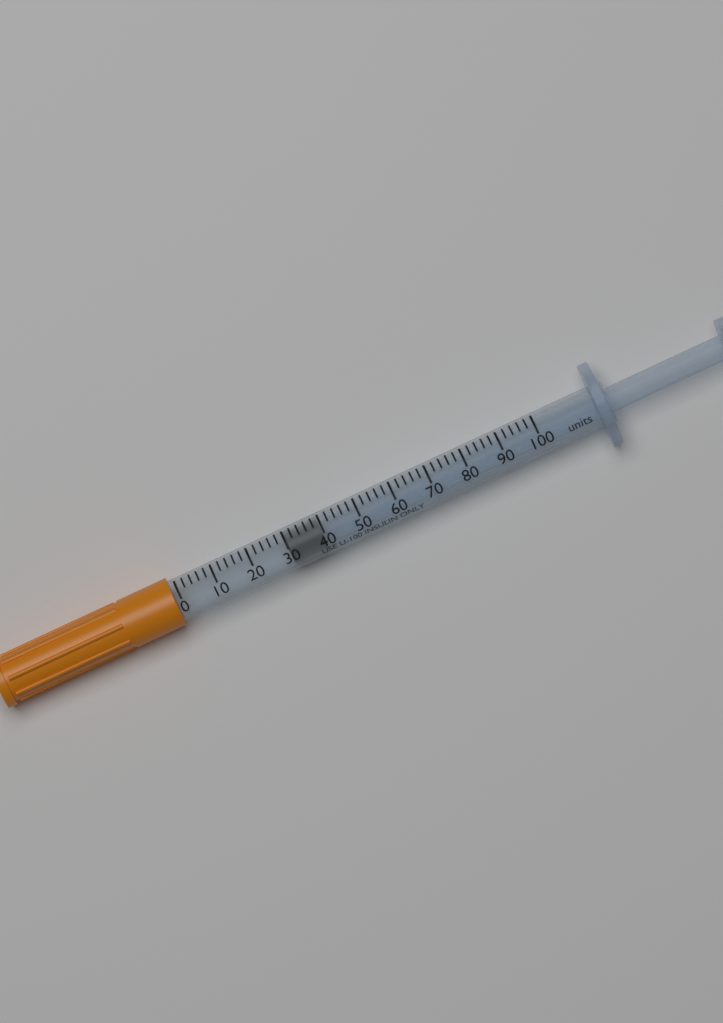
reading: 30 units
